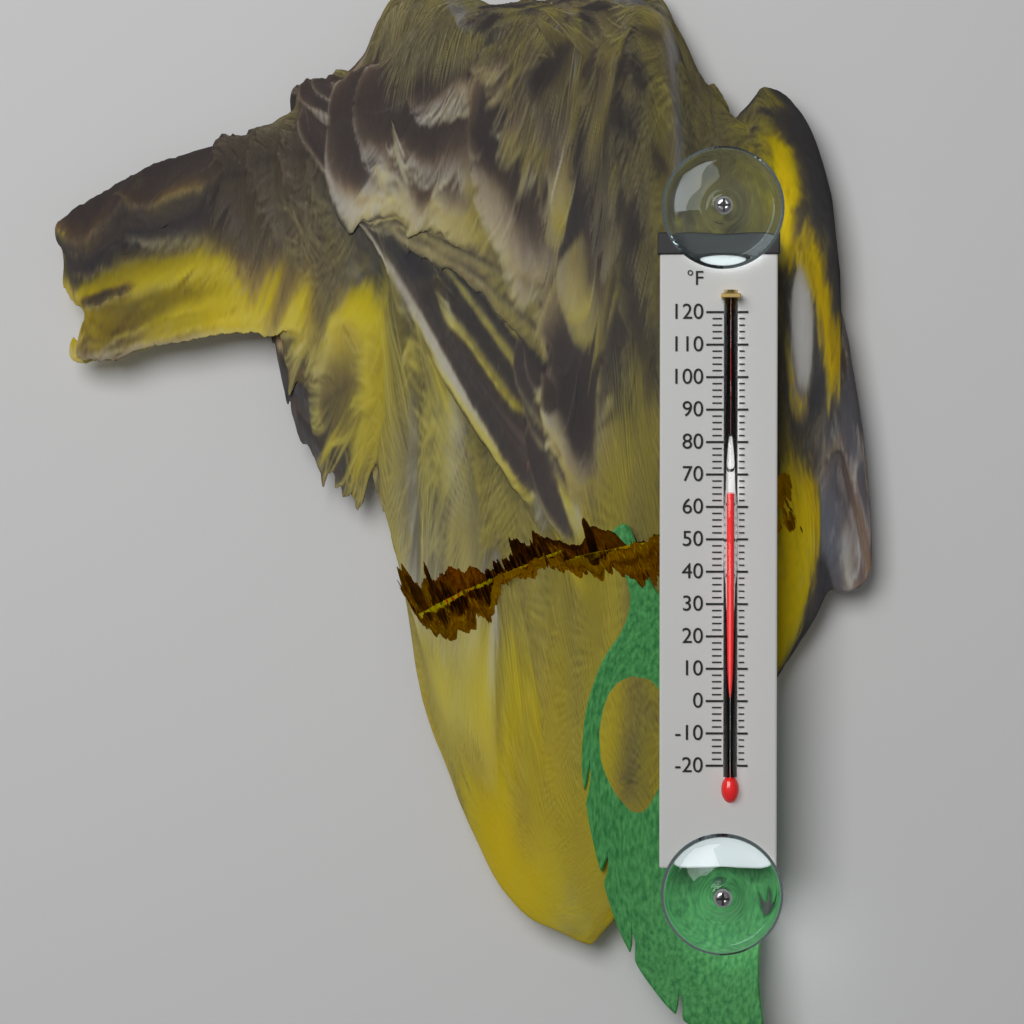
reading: 64 °F
